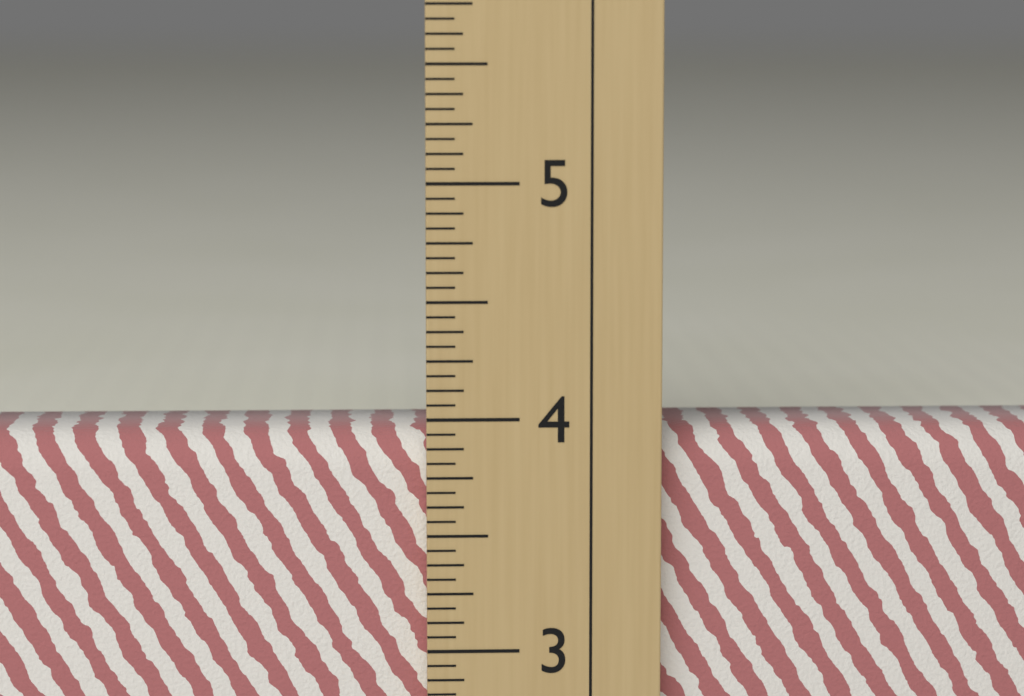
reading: 3.9375 in
